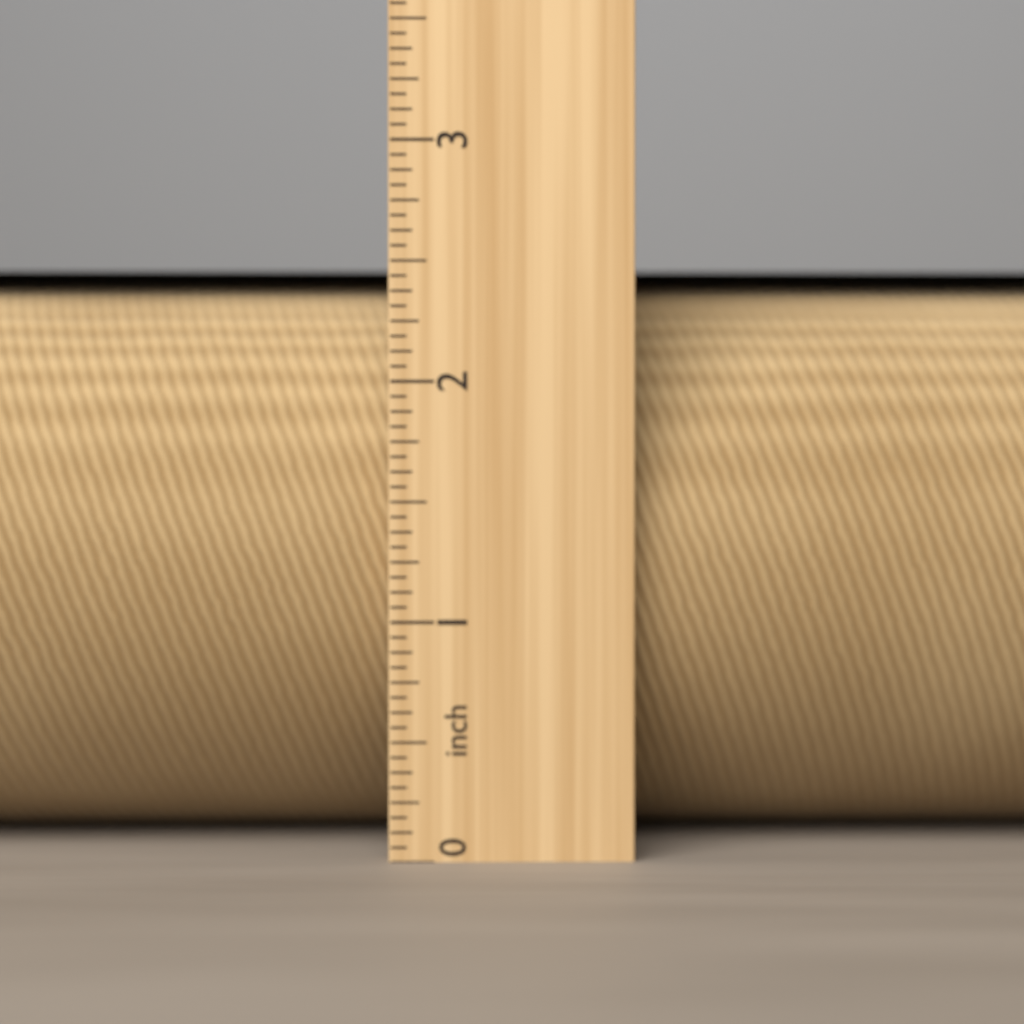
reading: 2.5000 in
